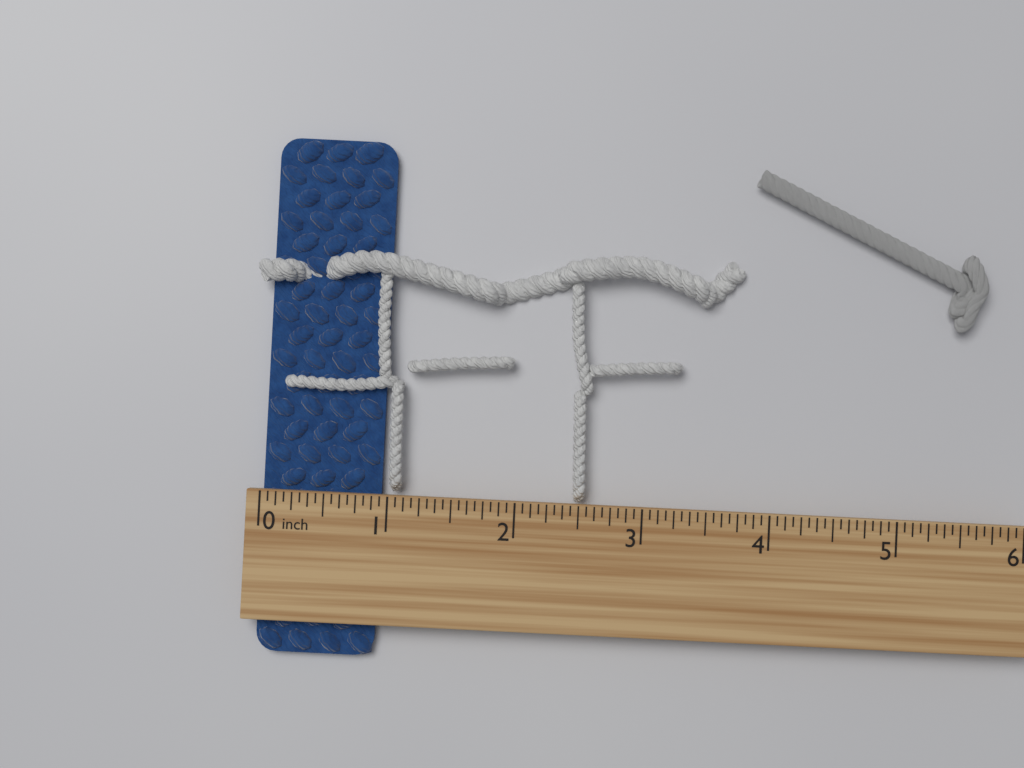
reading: 0.9375 inch
